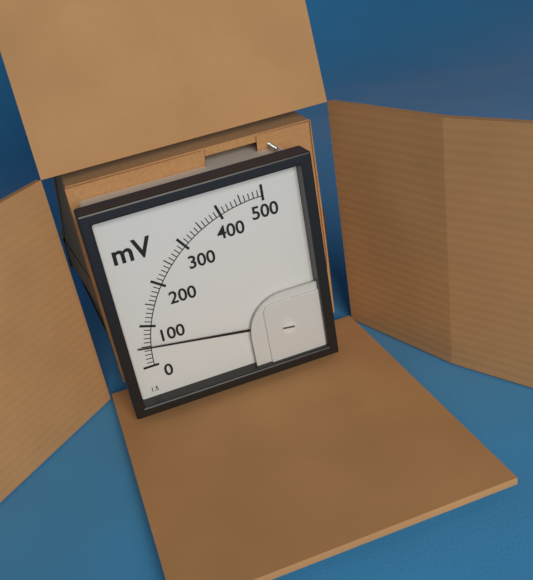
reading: 50 mV
